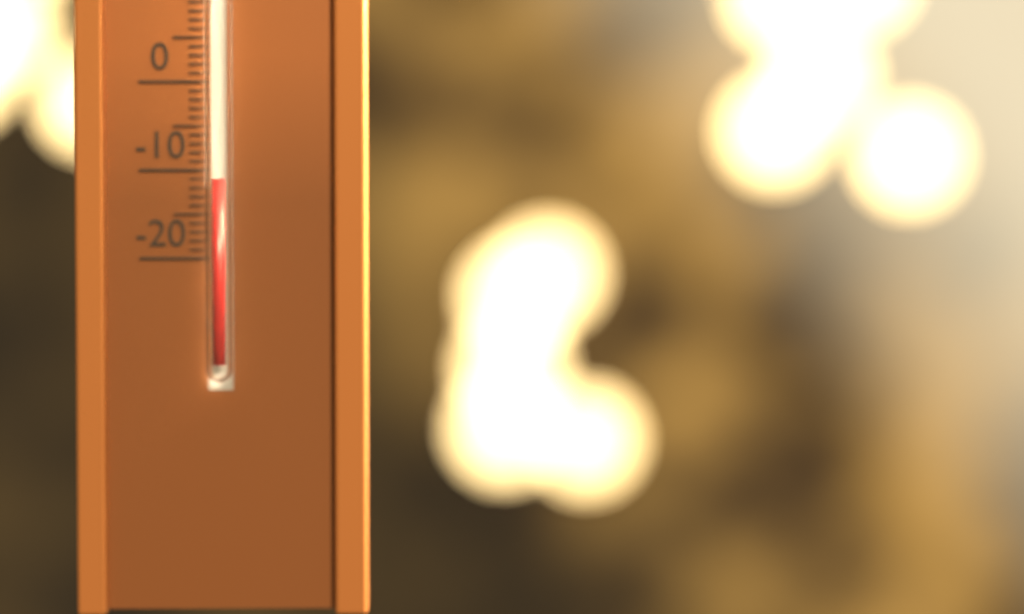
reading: -11 °C
